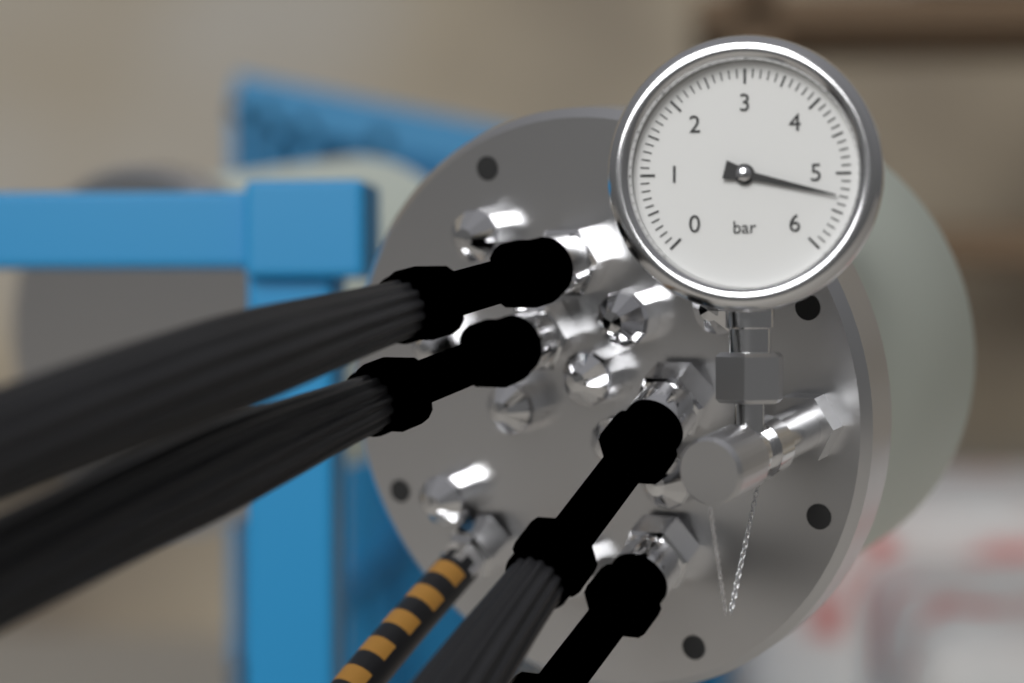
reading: 5.3 bar
